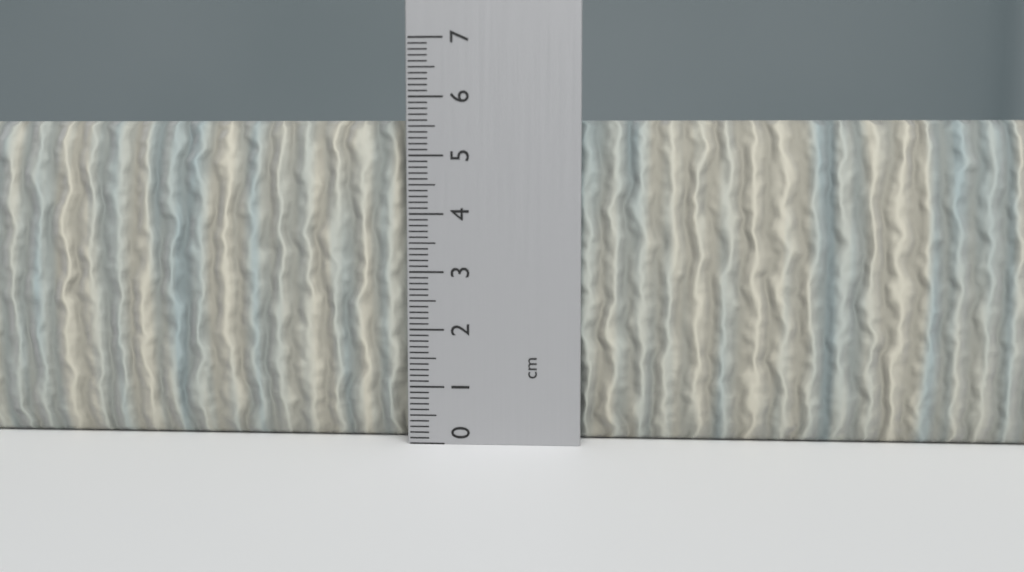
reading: 5.6 cm
